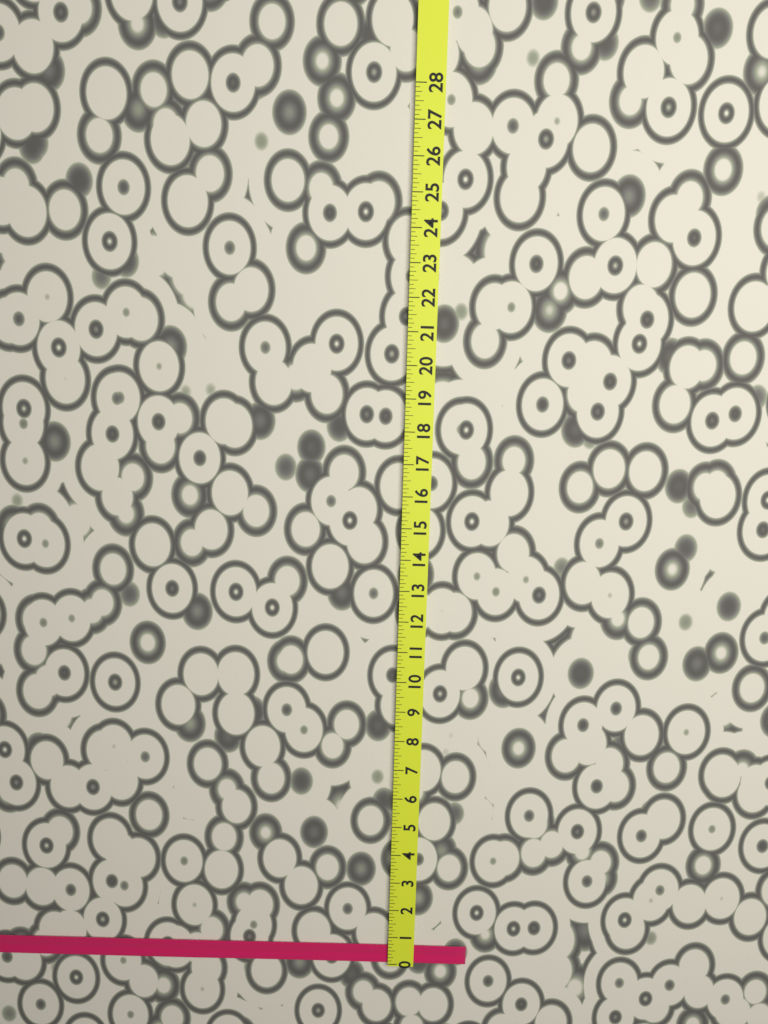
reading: 0.625 (no unit)
